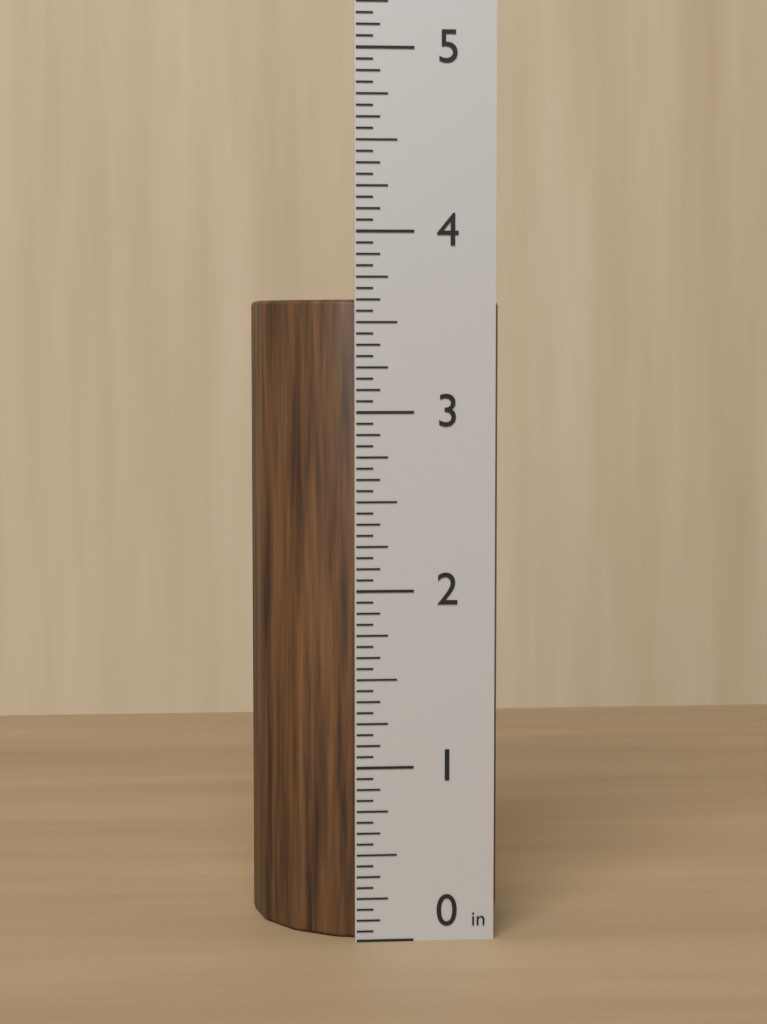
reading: 3.6250 in
